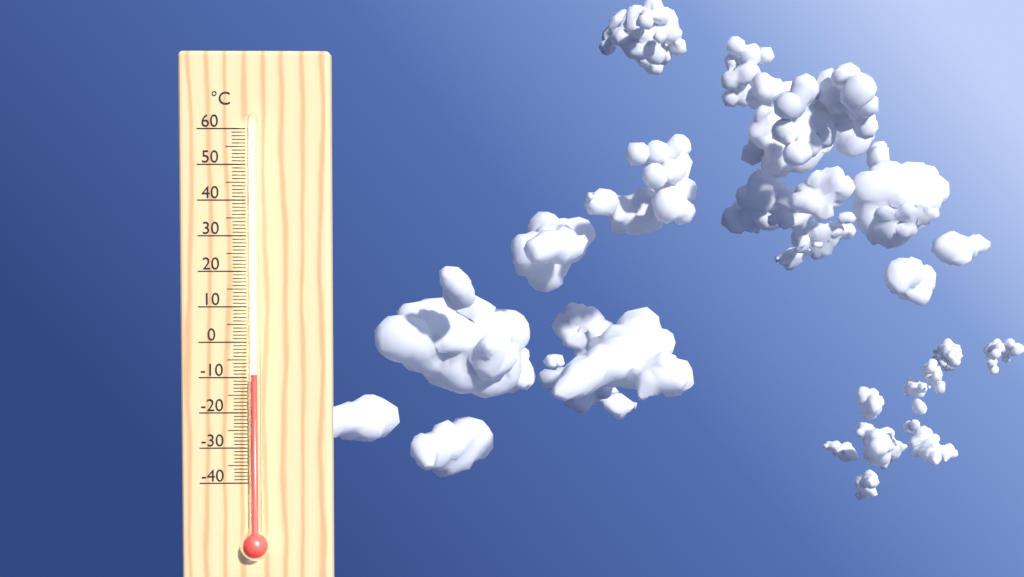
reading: -9 °C
